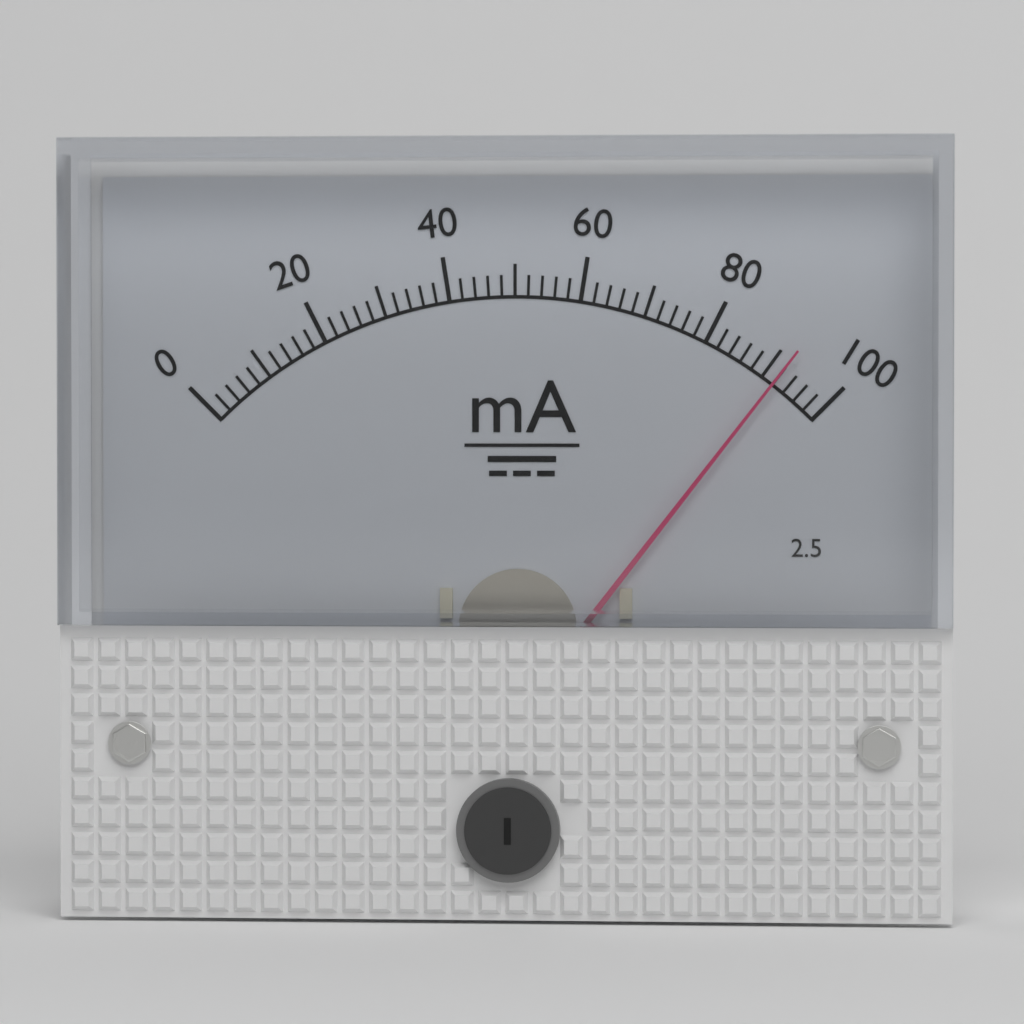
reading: 92 mA
